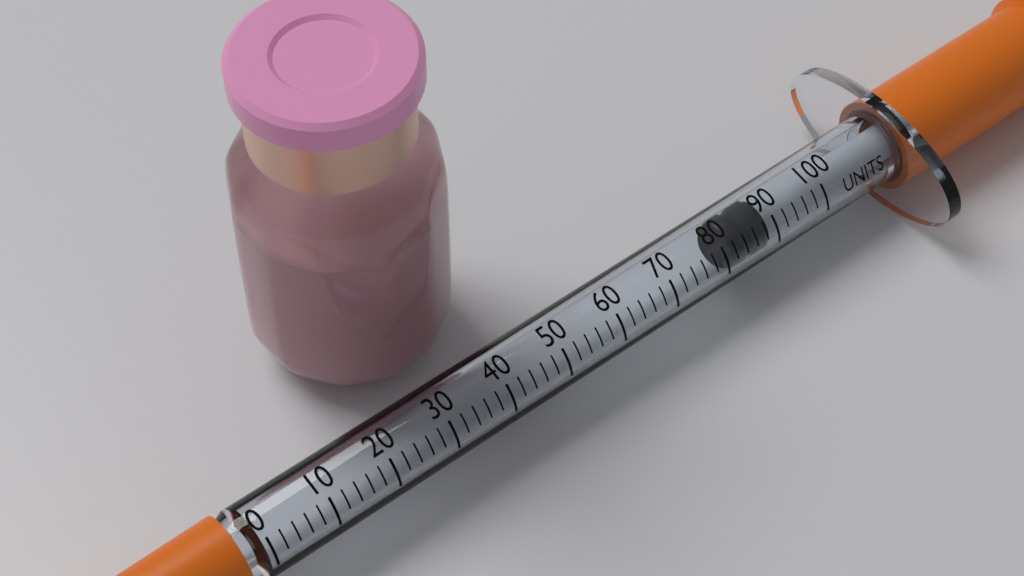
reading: 82 units
